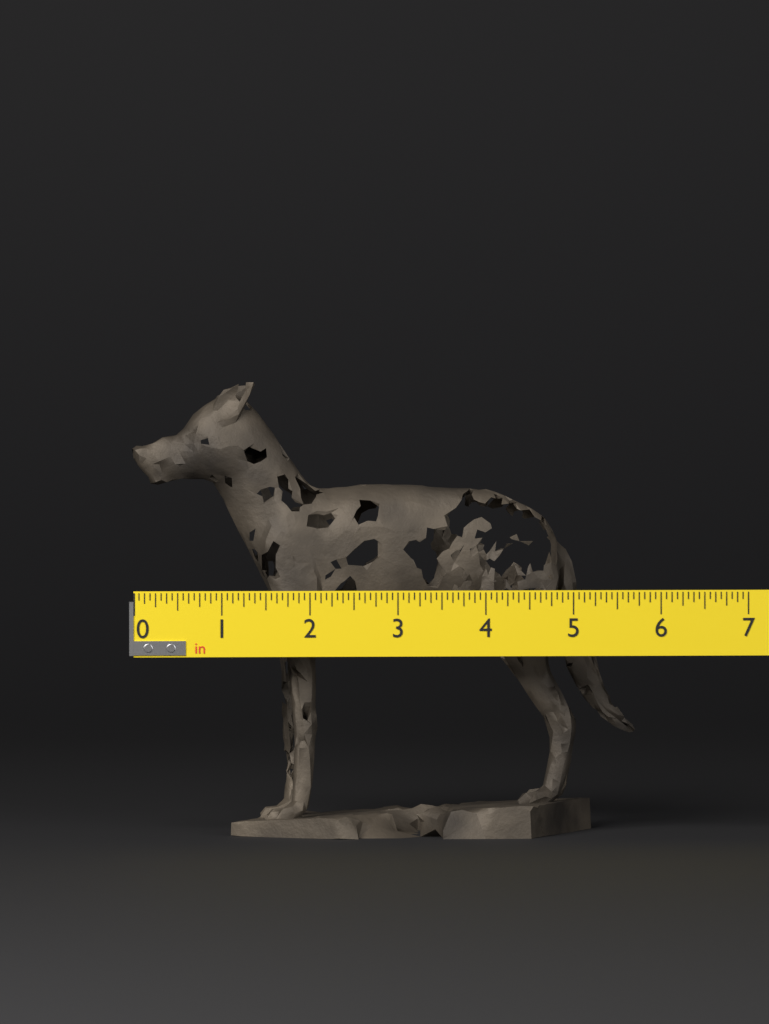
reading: 5.8125 in
